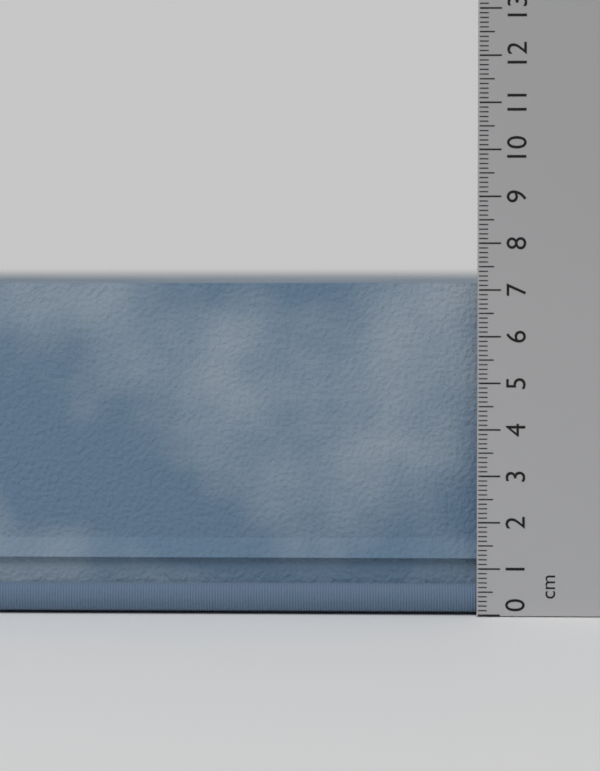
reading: 7.4 cm
